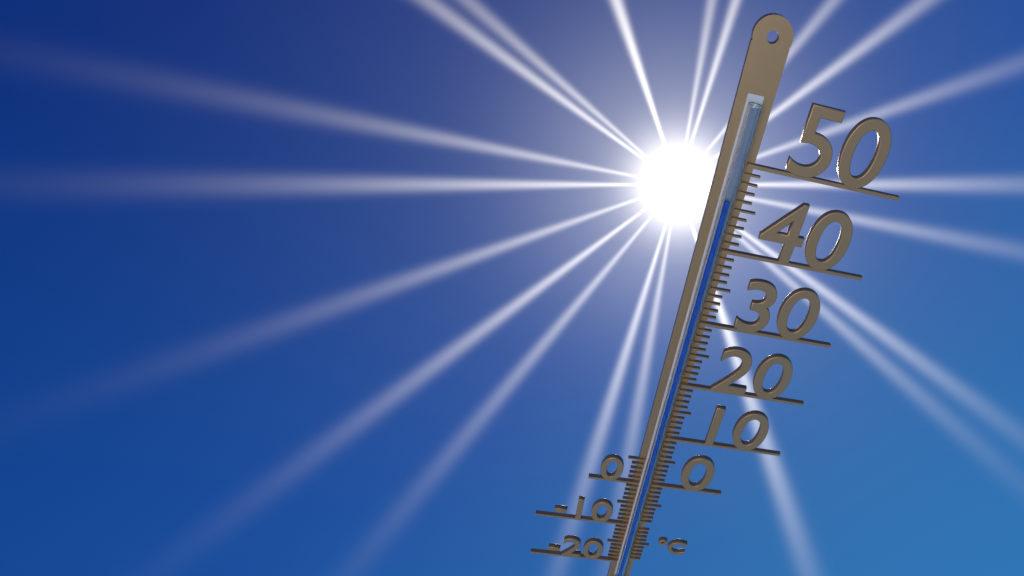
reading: 46 °C
